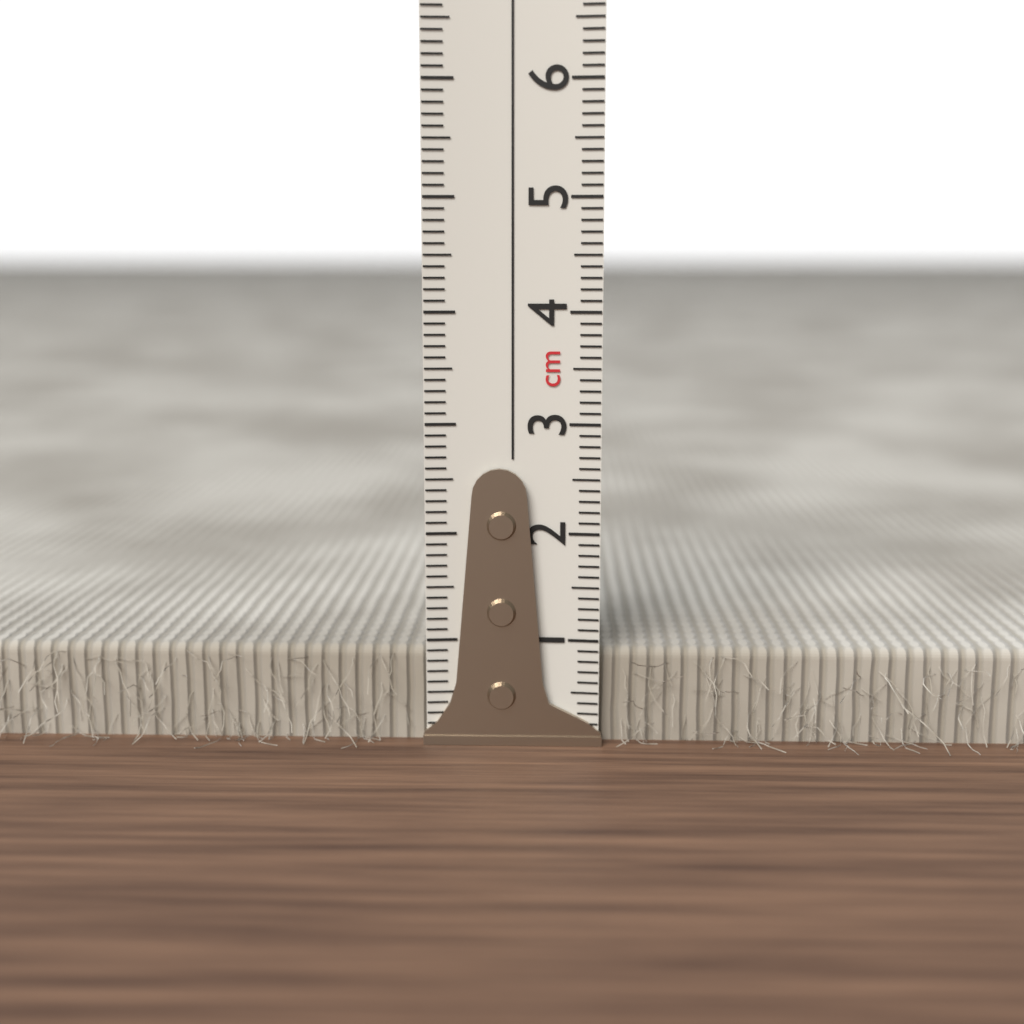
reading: 0.9 cm
